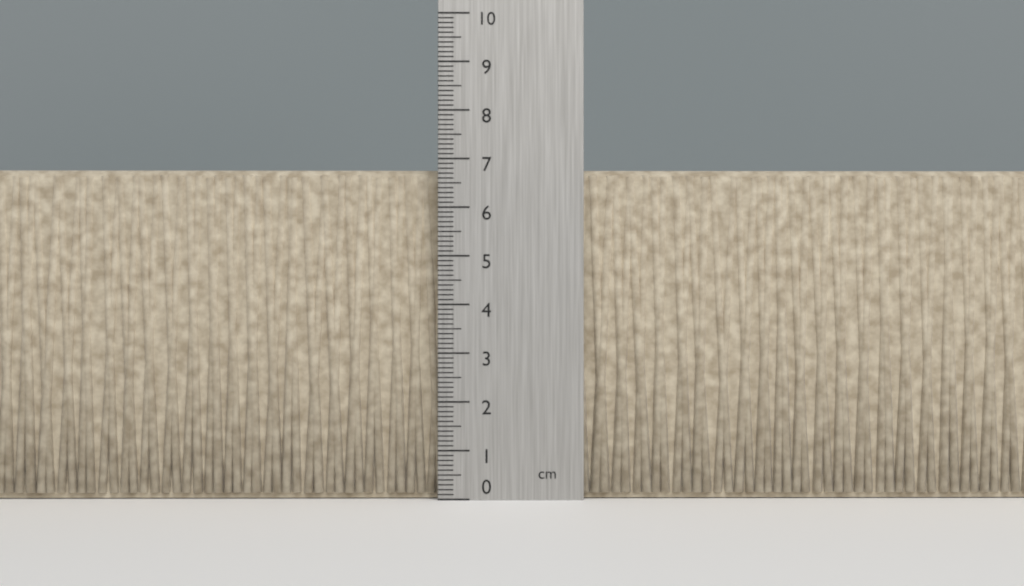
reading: 6.8 cm
